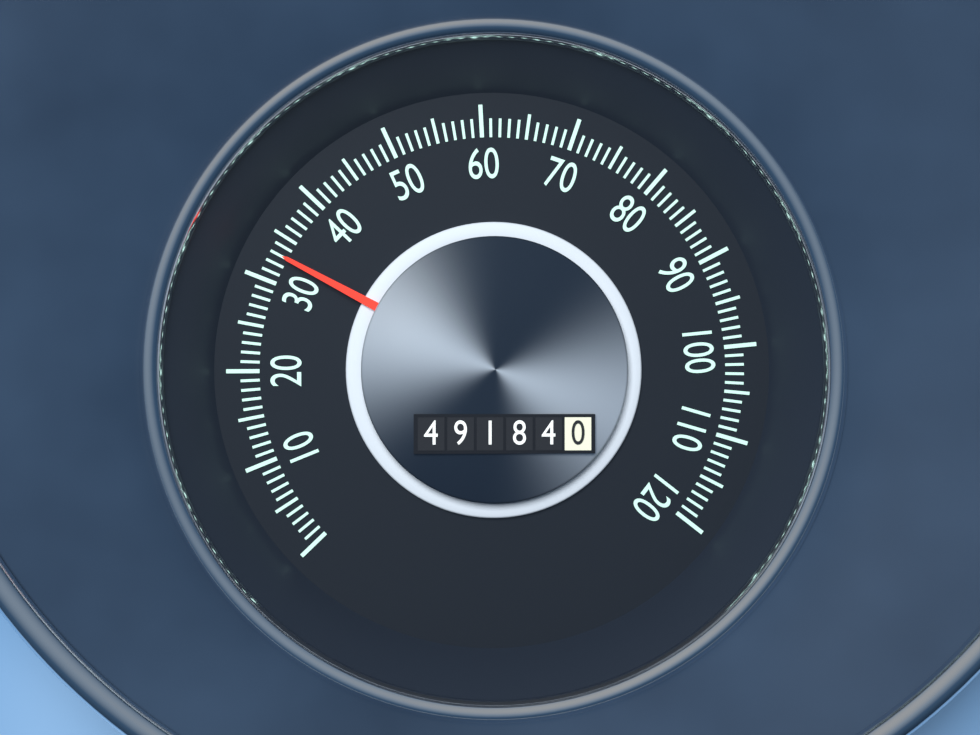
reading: 33 (no unit)
